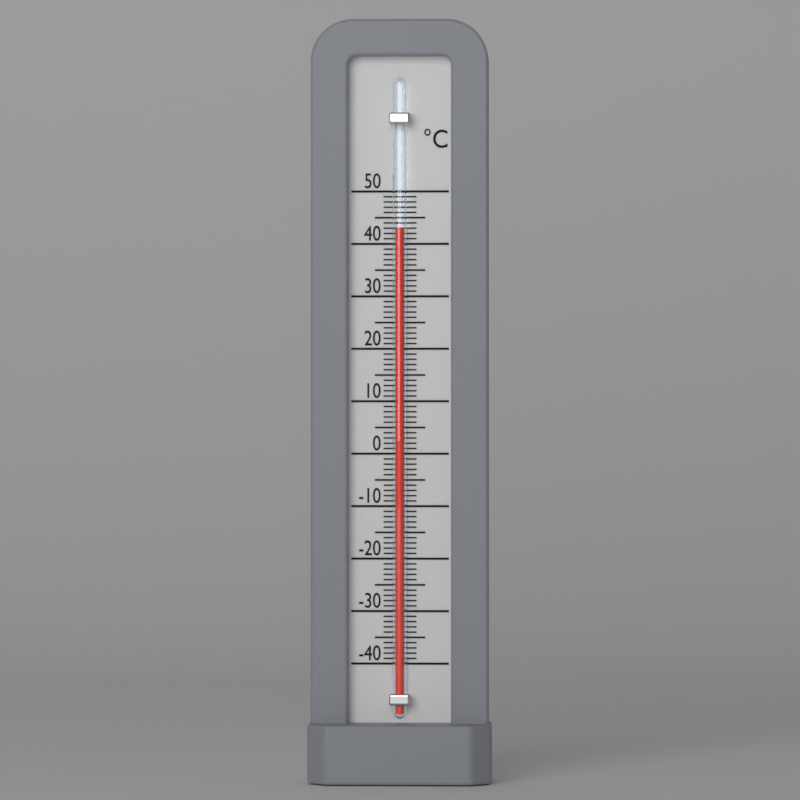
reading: 43 °C
